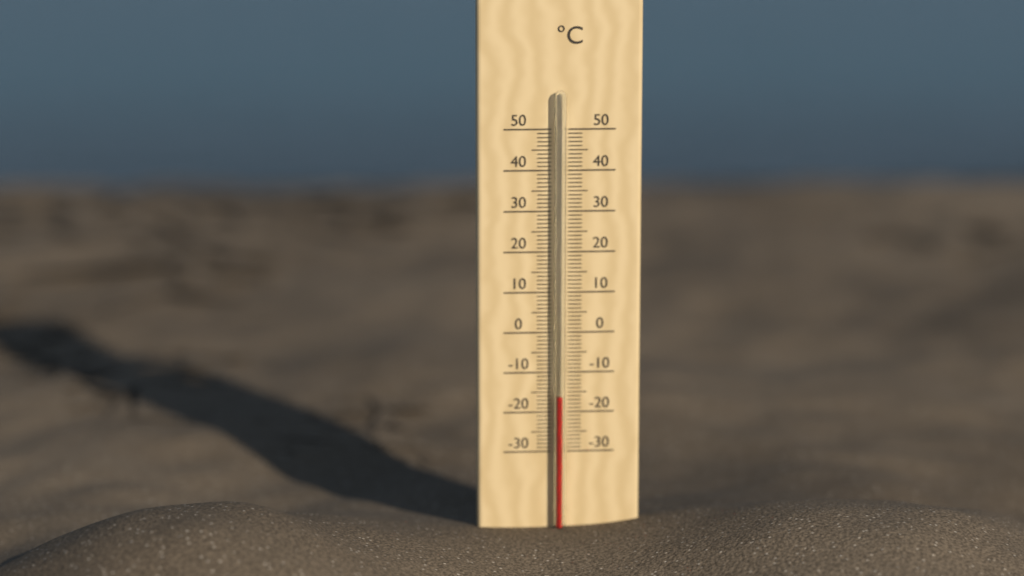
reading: -16 °C
